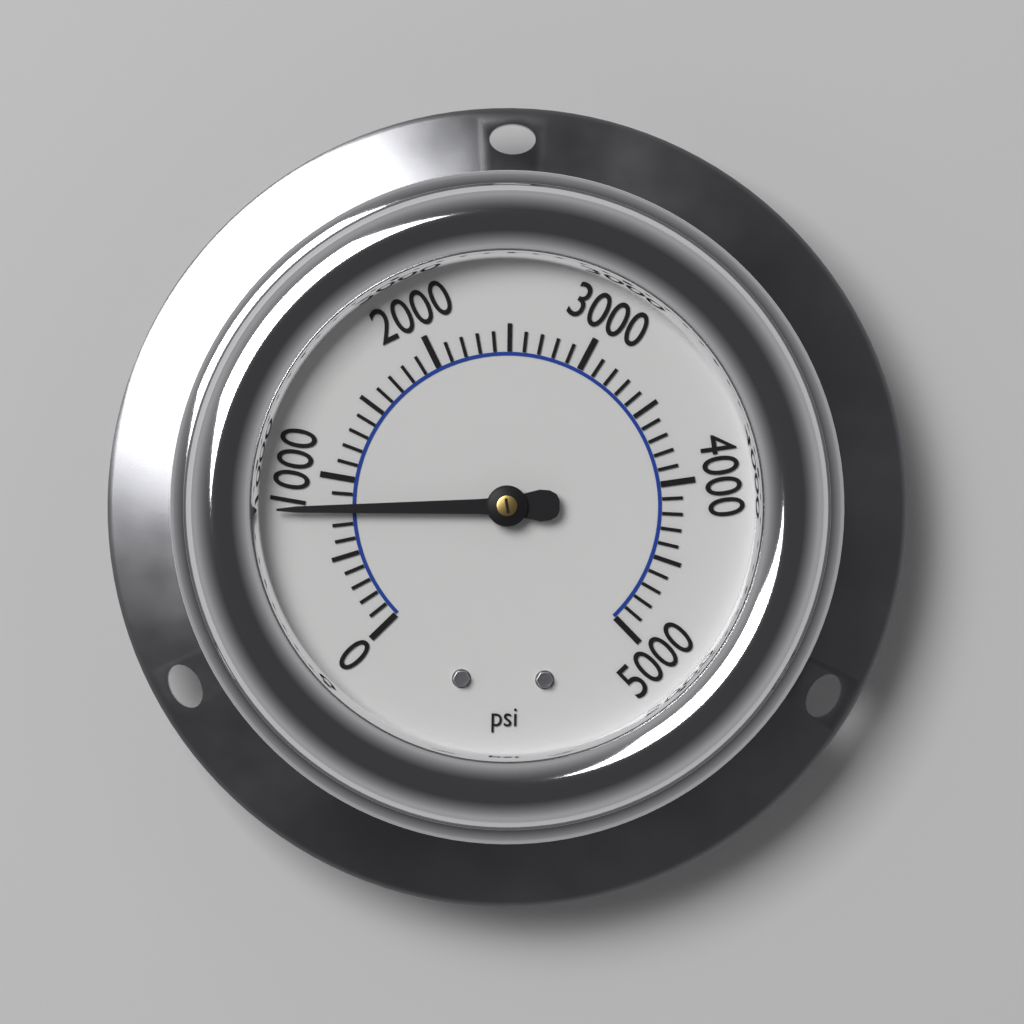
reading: 800 psi
